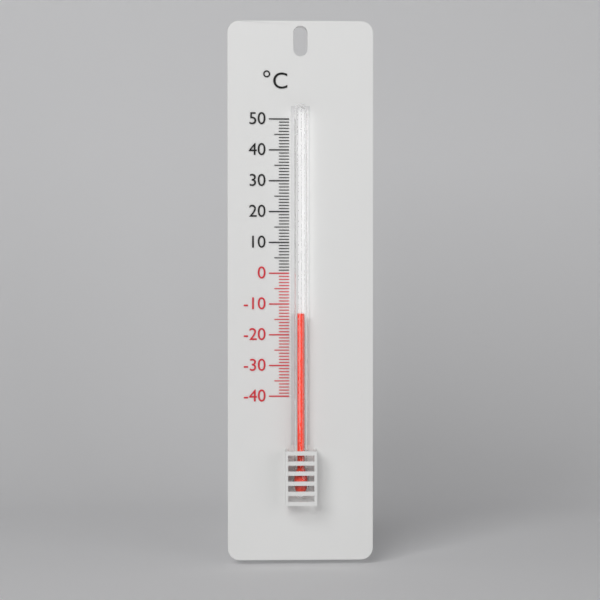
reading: -13 °C
